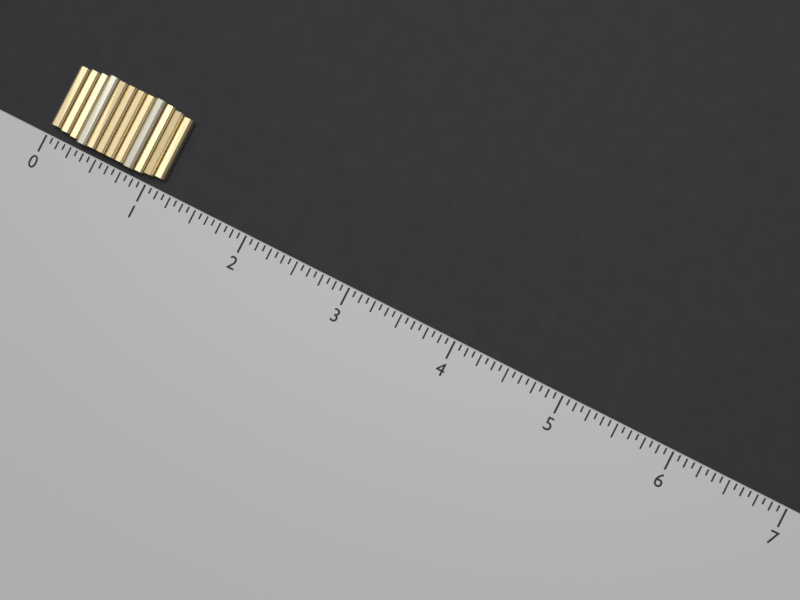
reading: 1.1250 (no unit)
